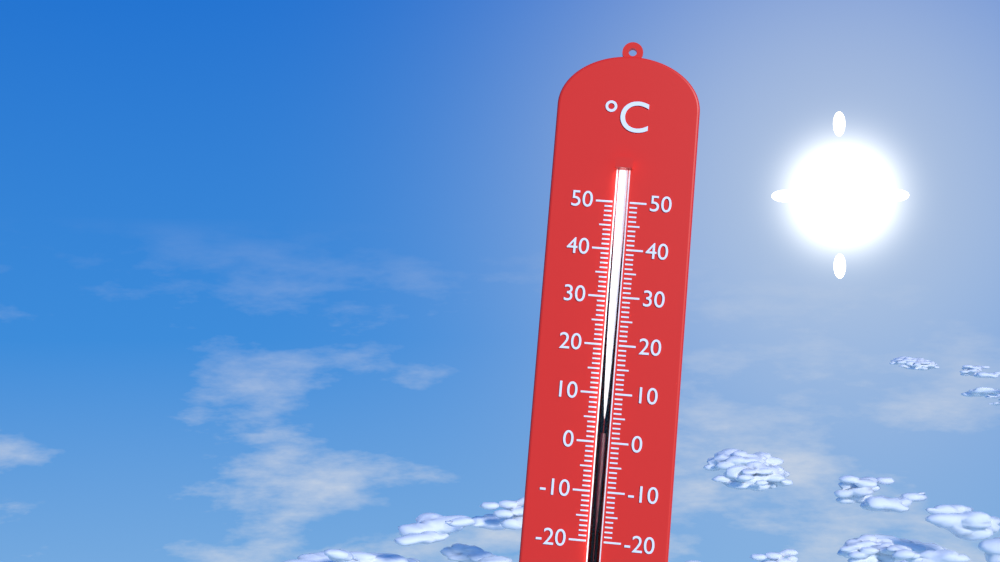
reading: 2 °C
